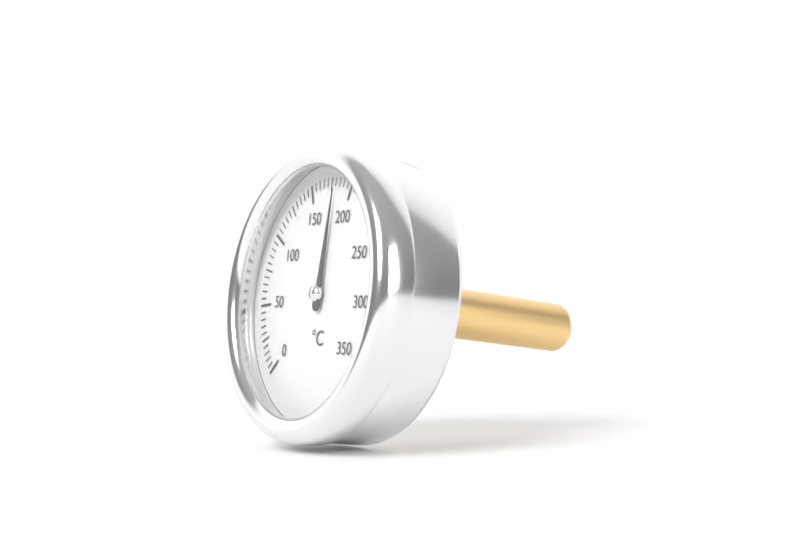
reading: 180 °C
